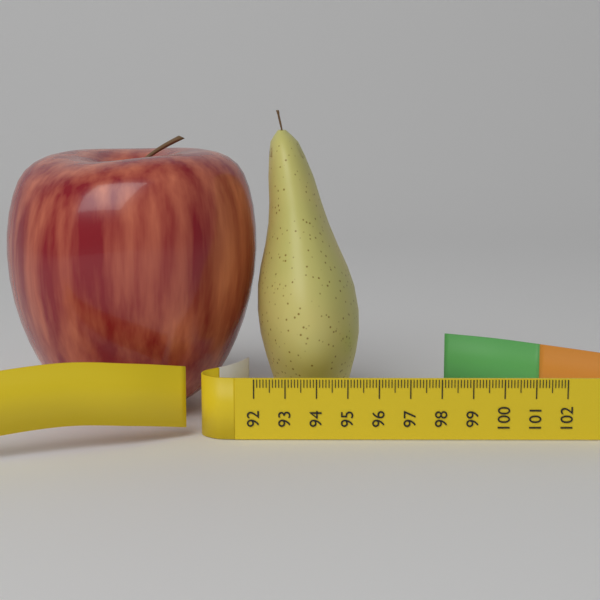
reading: 95.5 (no unit)
